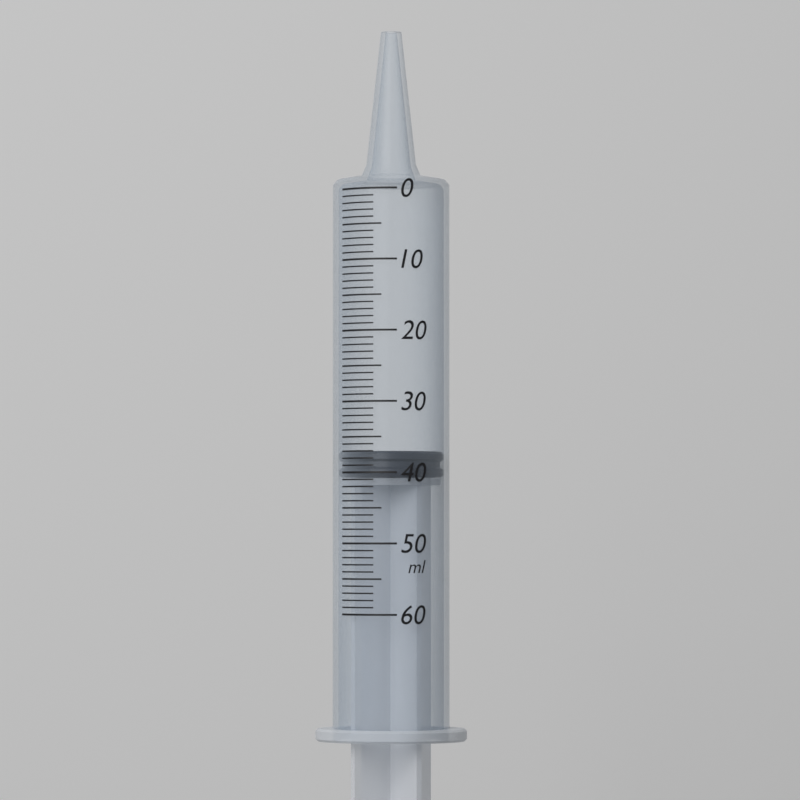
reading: 37 ml
